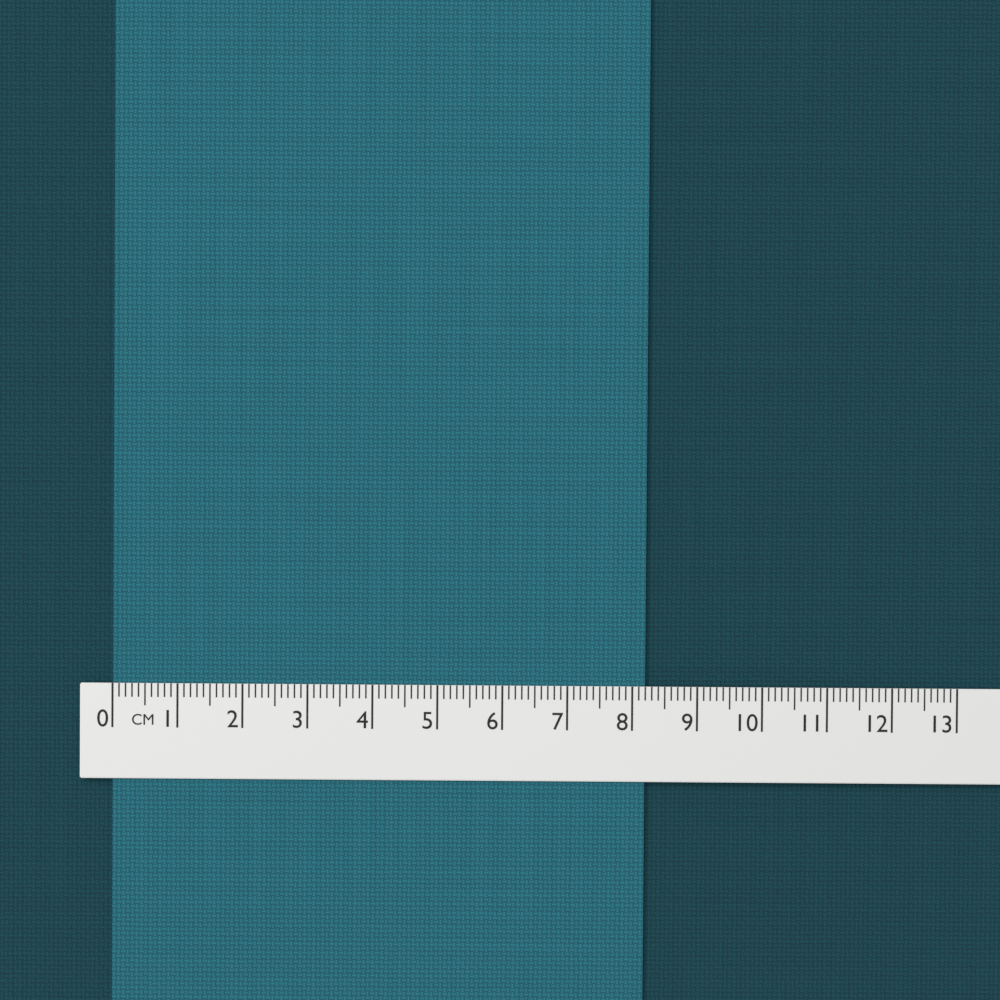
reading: 8.2 cm
